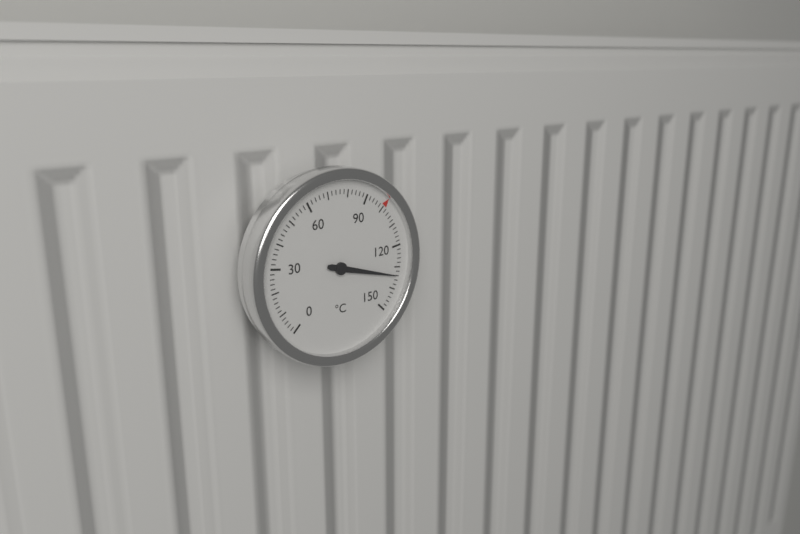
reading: 134 °C
